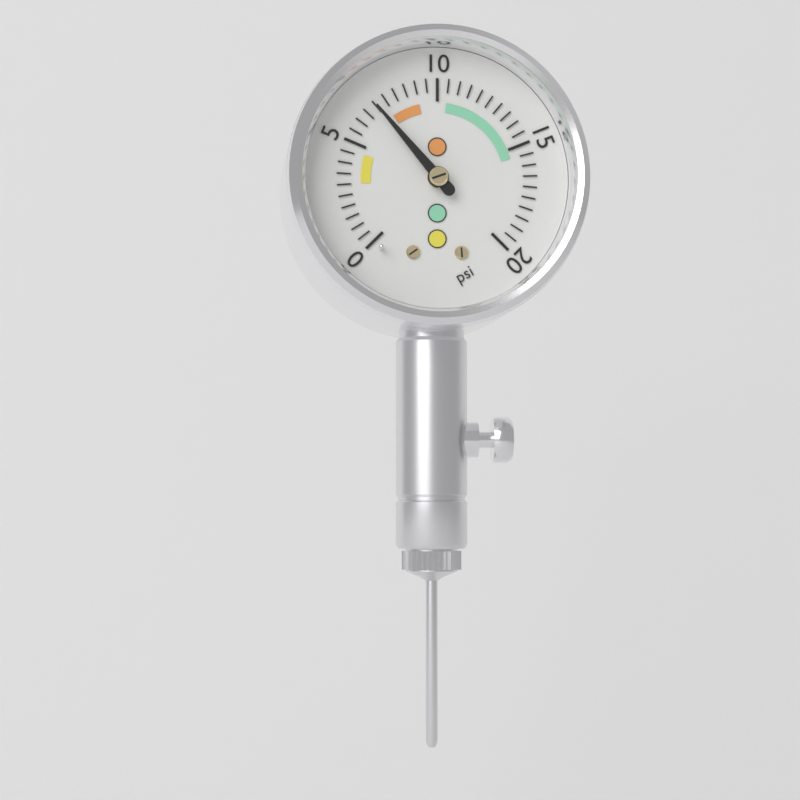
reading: 7.0 psi
